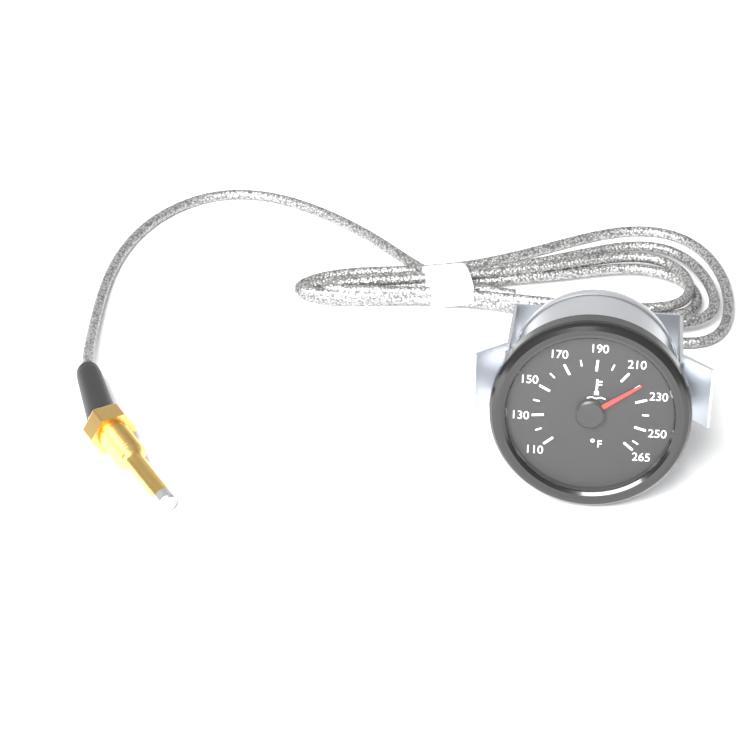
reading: 220 °F
